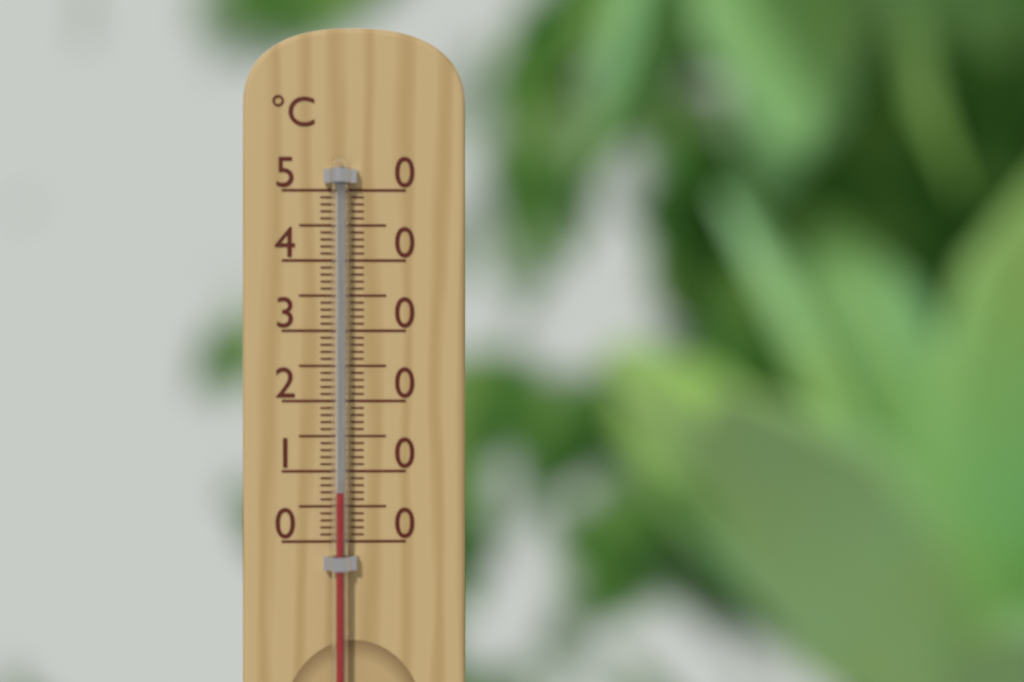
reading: 7 °C
